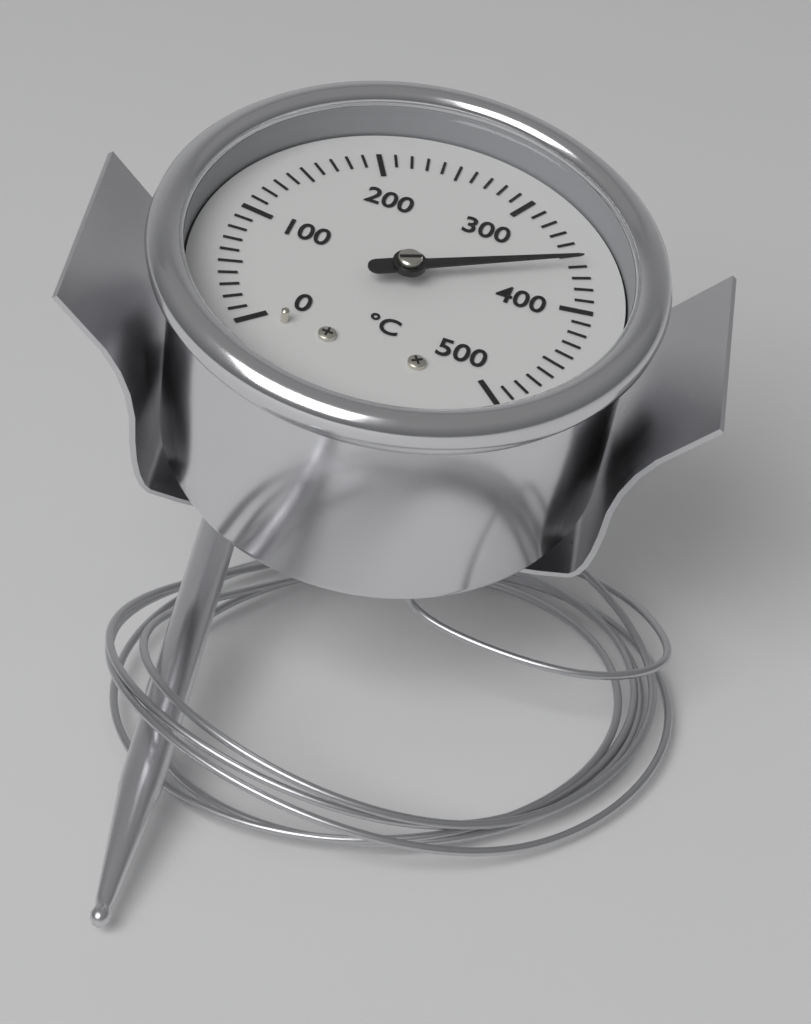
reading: 360 °C
